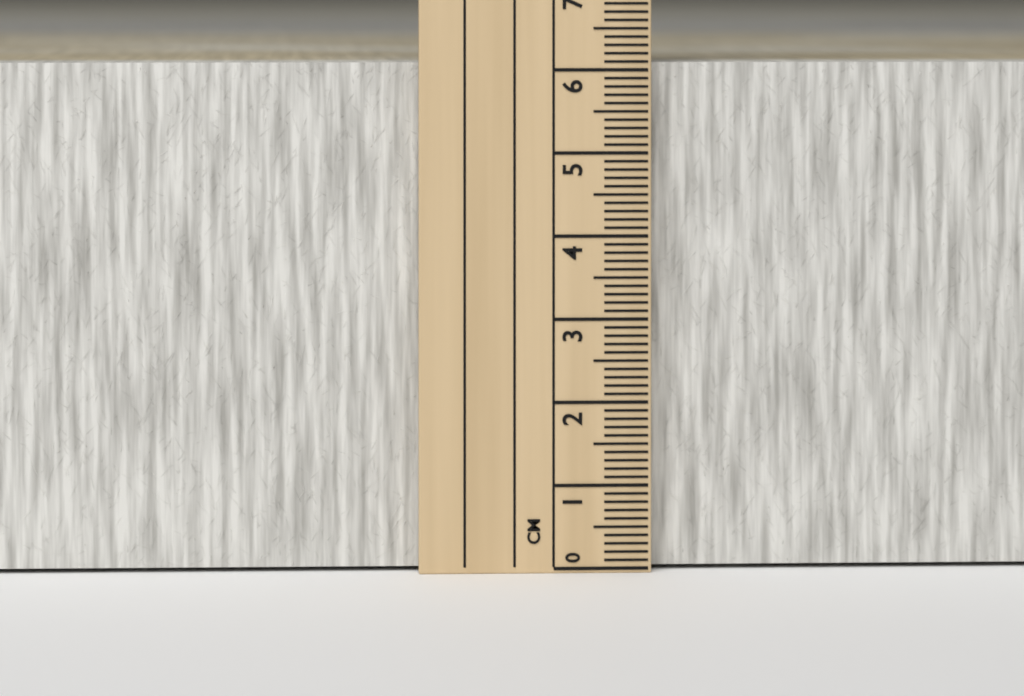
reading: 6.1 cm
